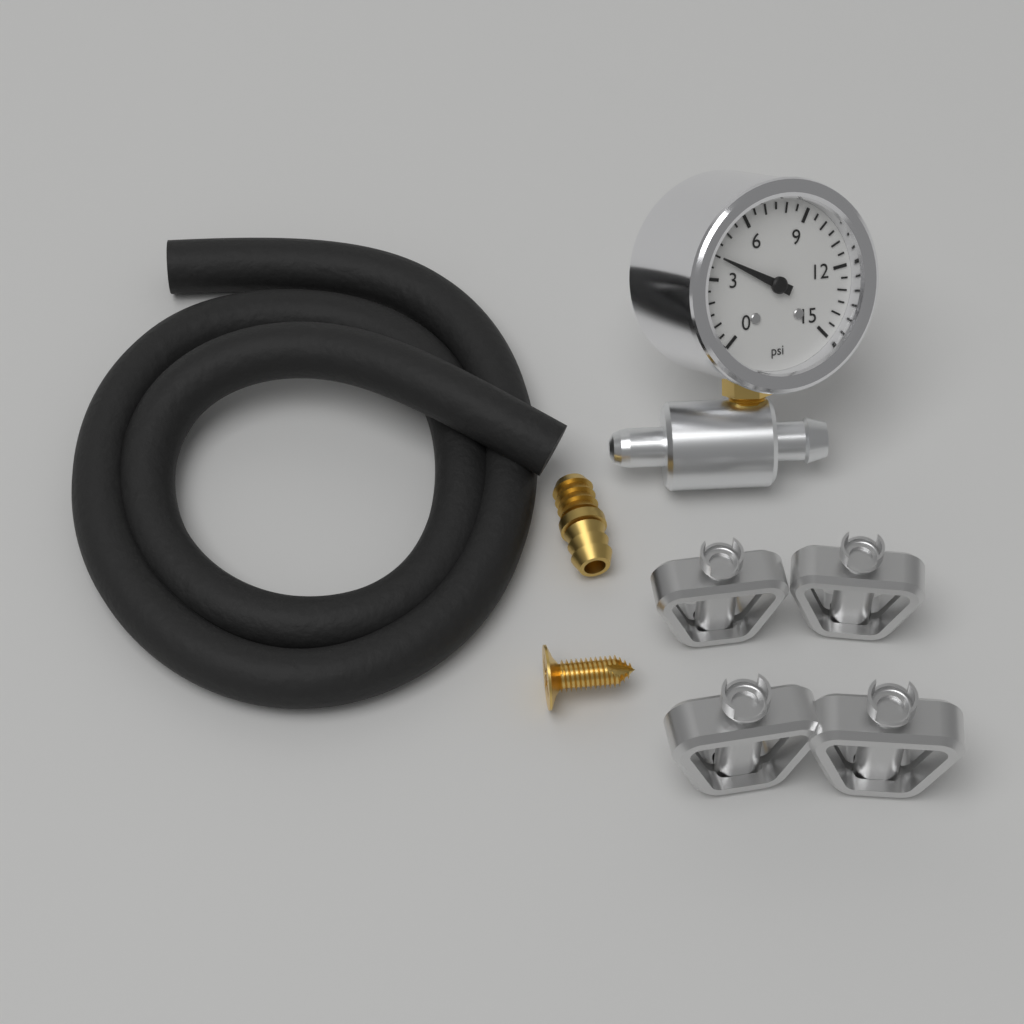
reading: 4.0 psi
